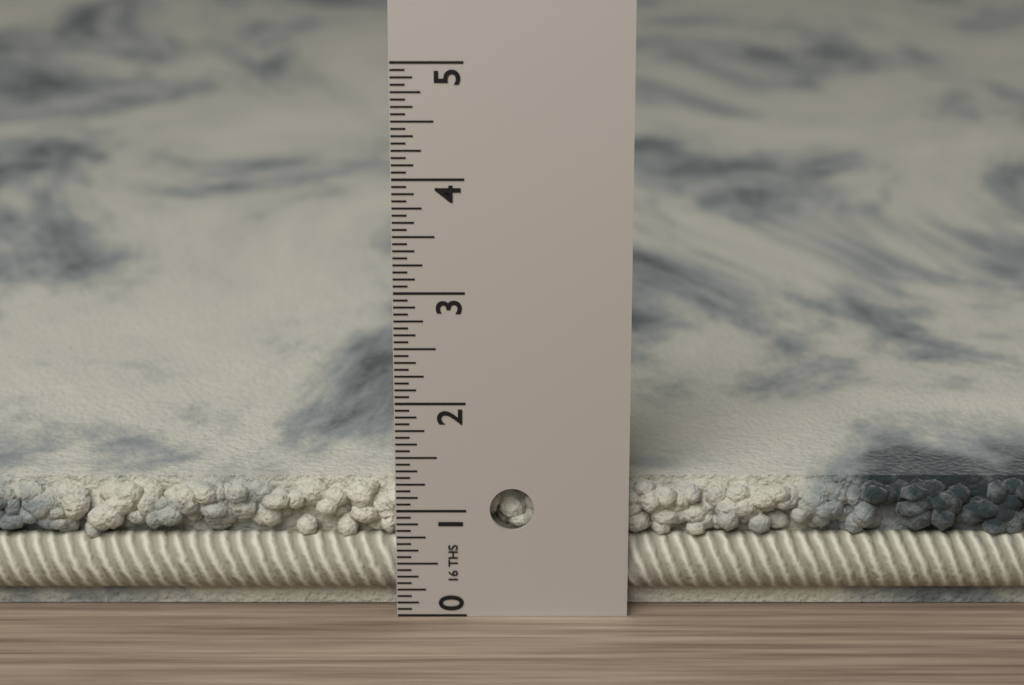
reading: 1.2000 in
